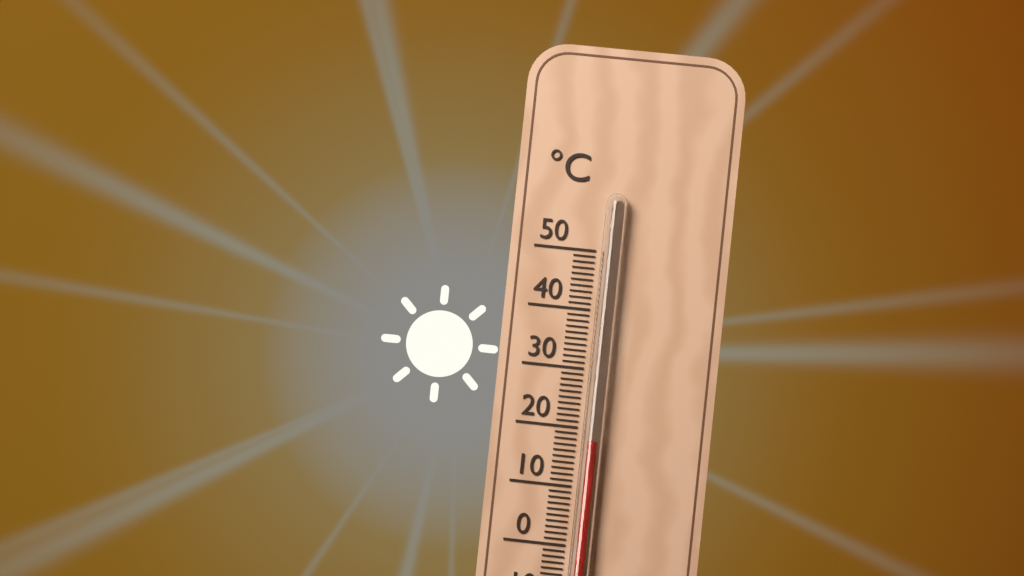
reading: 18 °C
